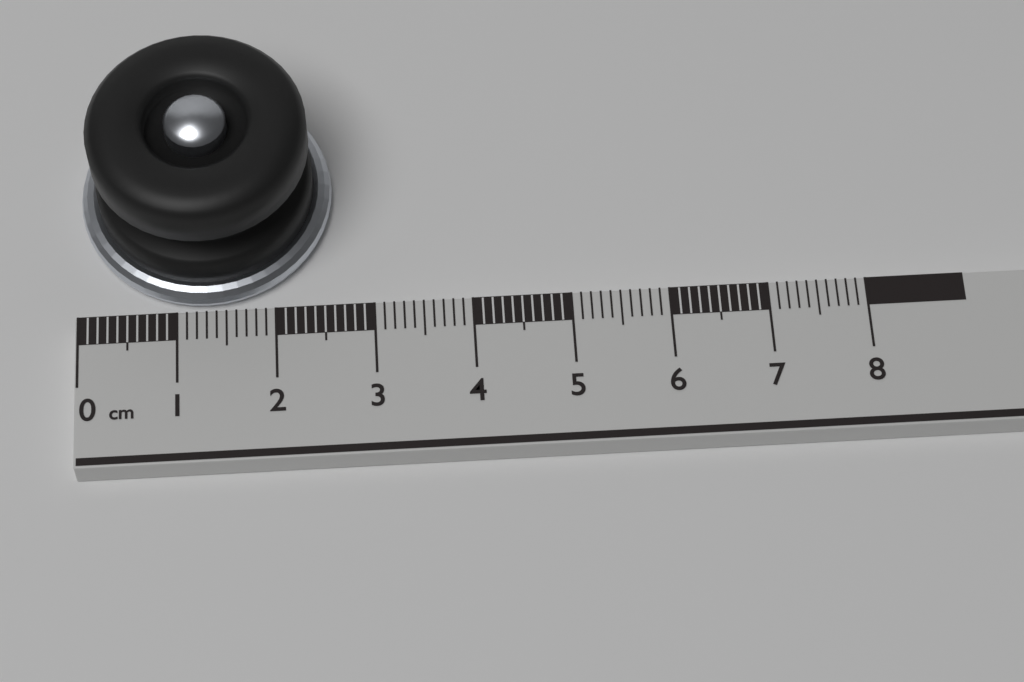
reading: 2.6 cm
